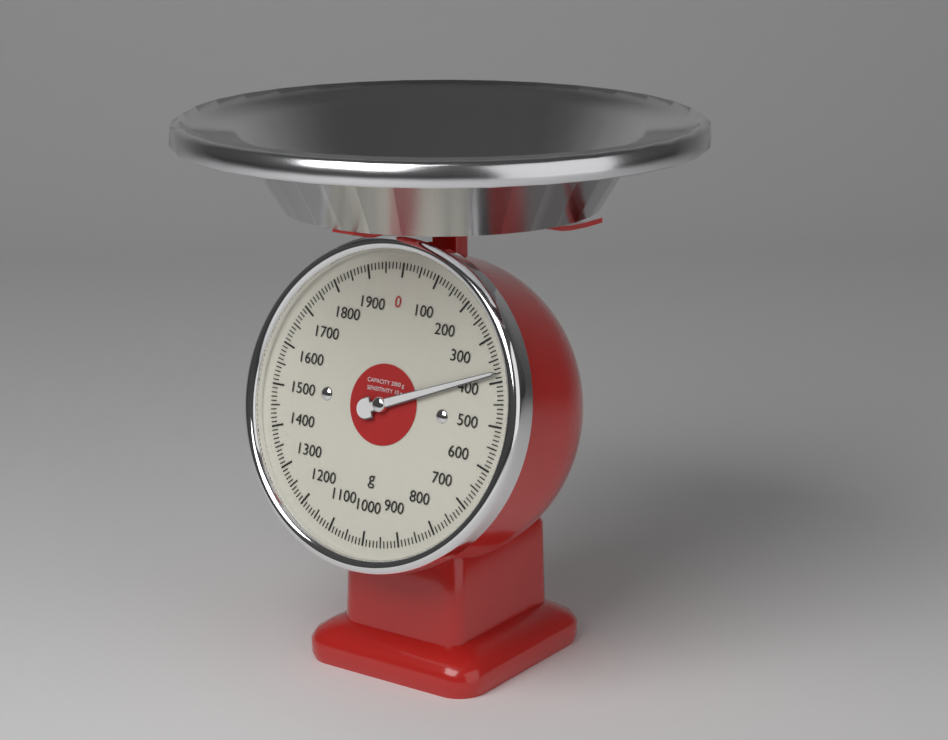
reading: 380 g
